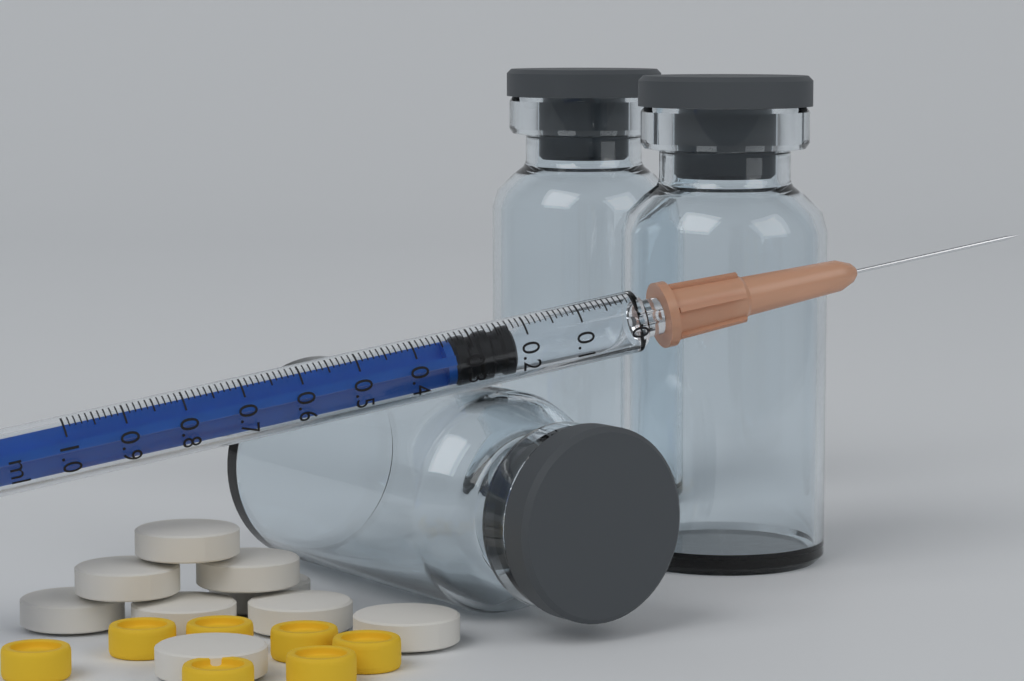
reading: 0.22 ml
